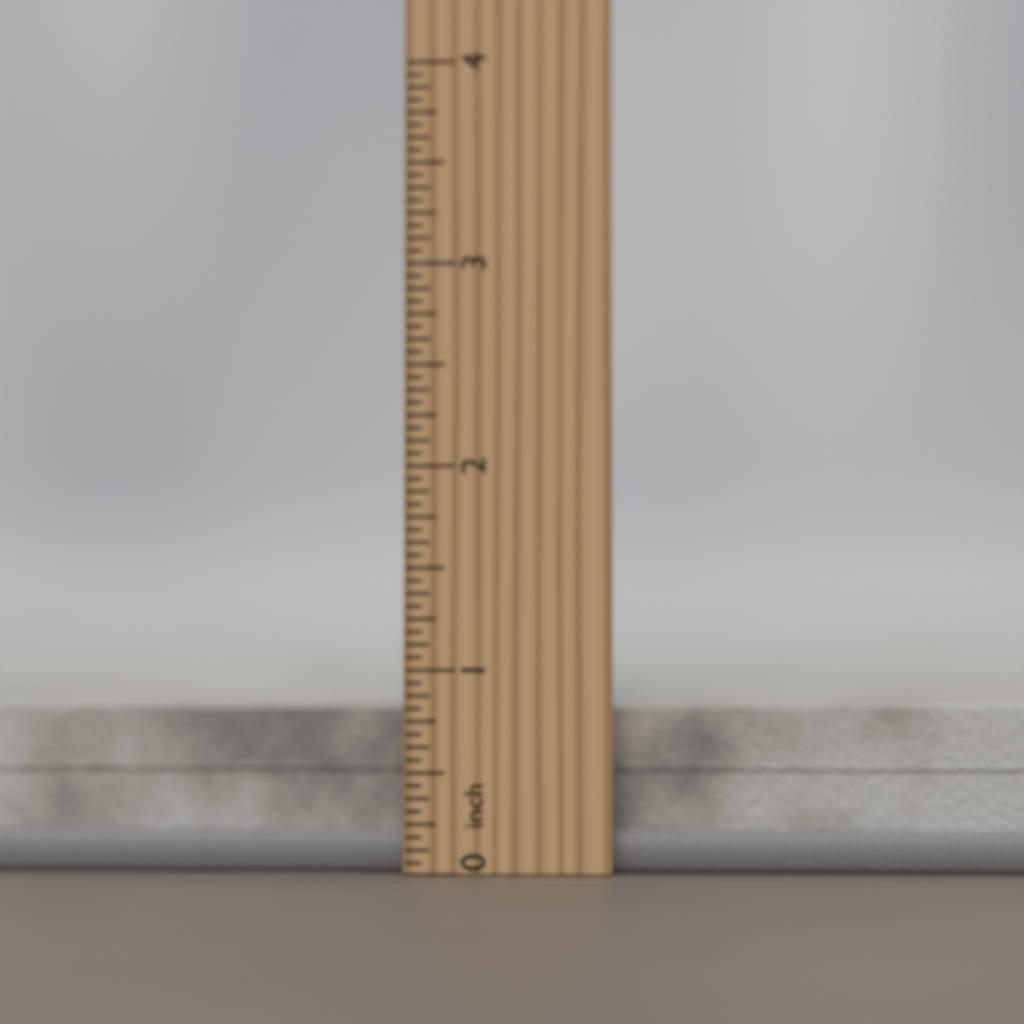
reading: 0.8125 inch
